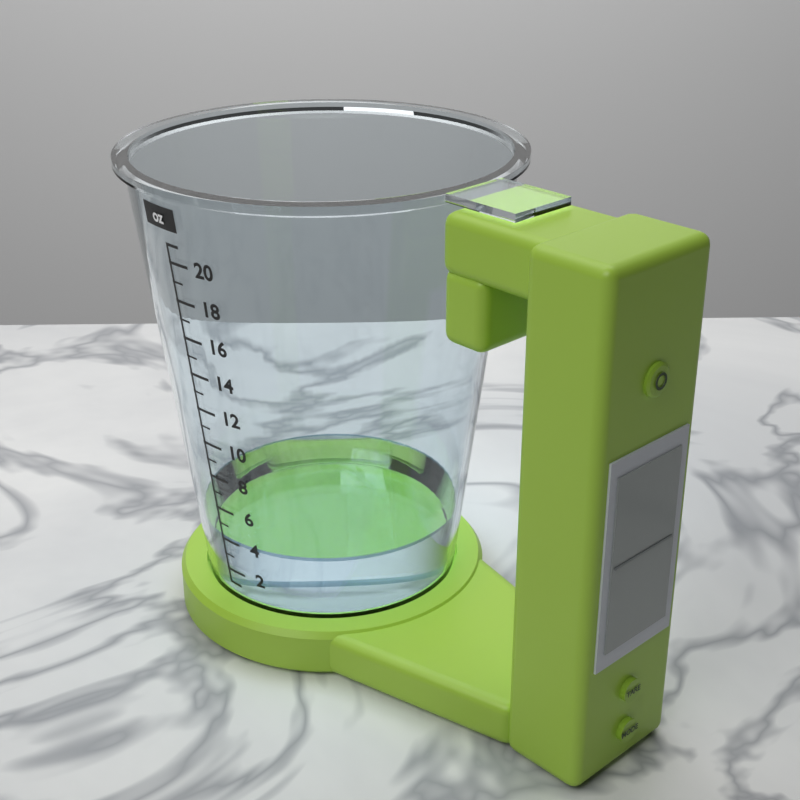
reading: 4 oz
